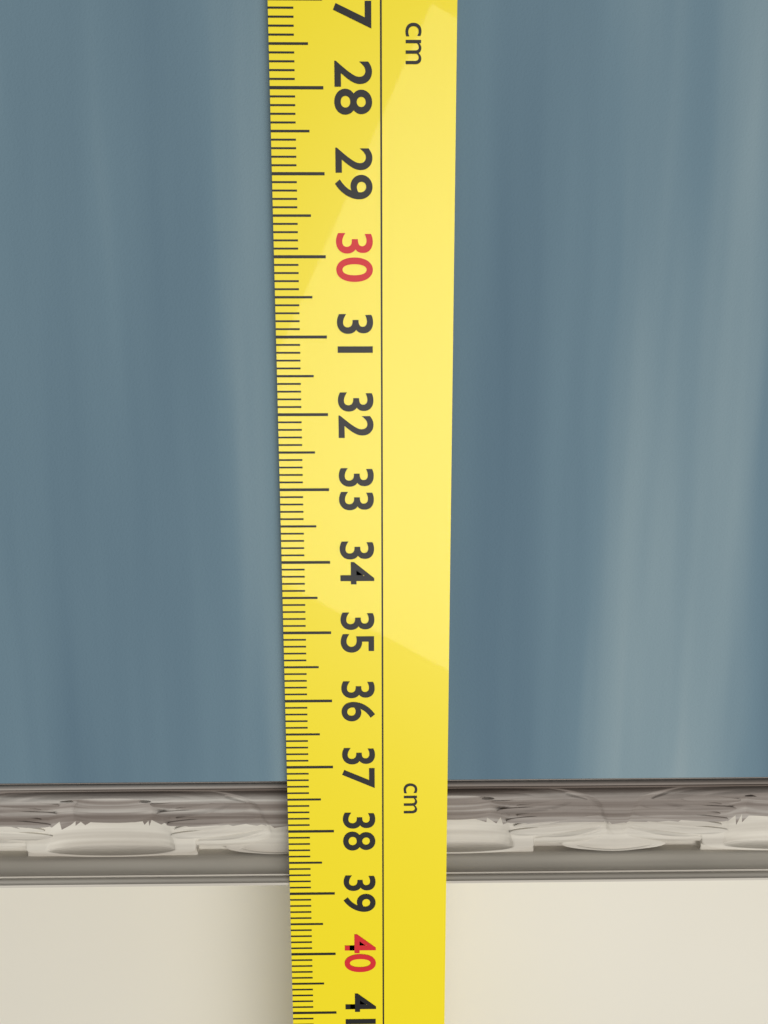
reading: 38.9 cm
